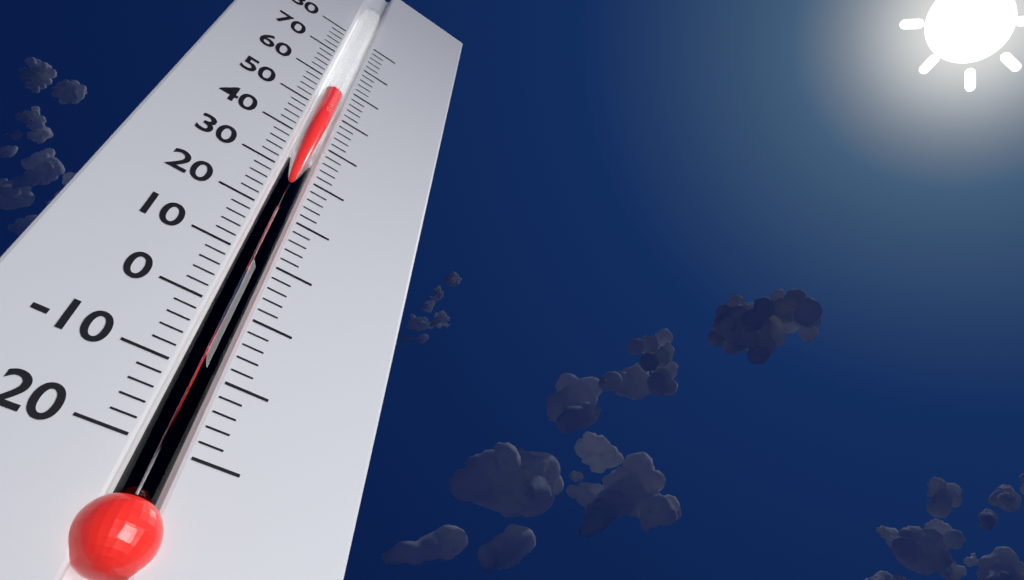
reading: 56 (no unit)
